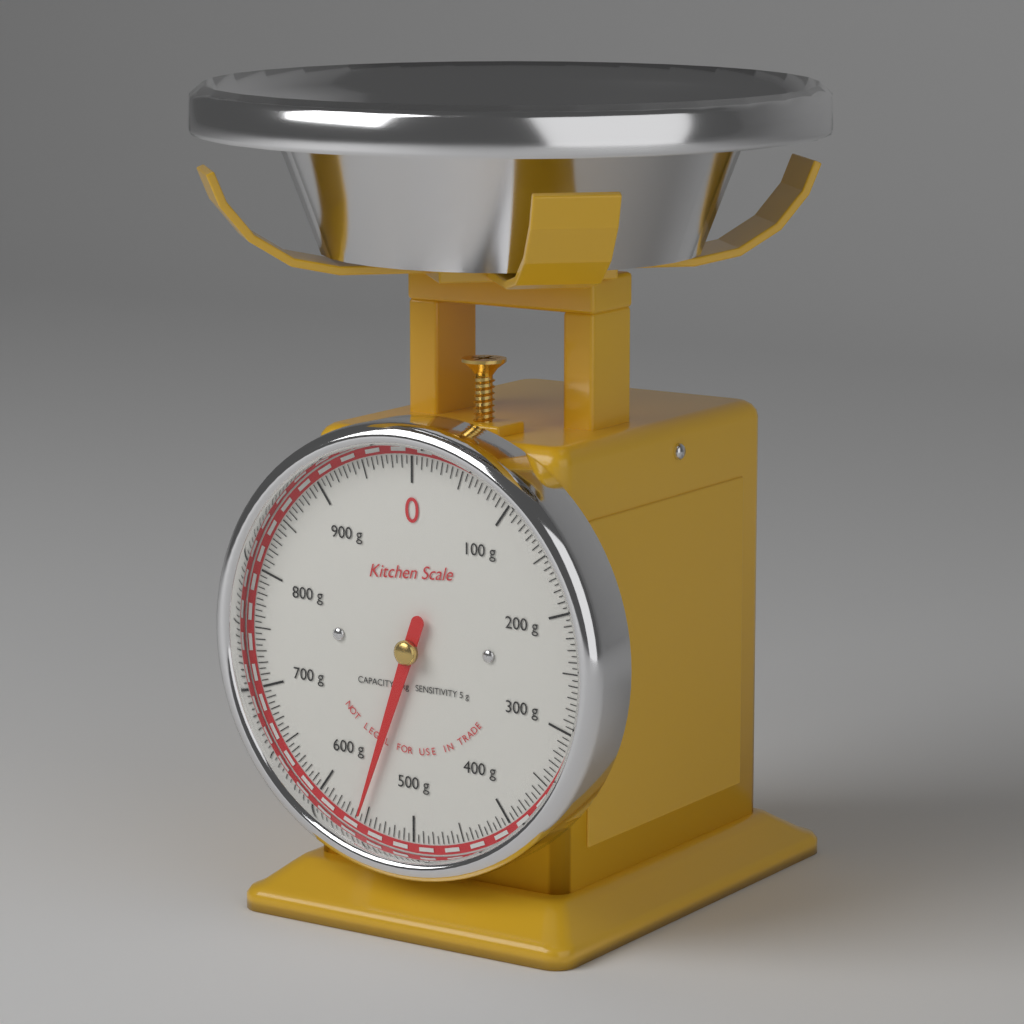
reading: 555 g
